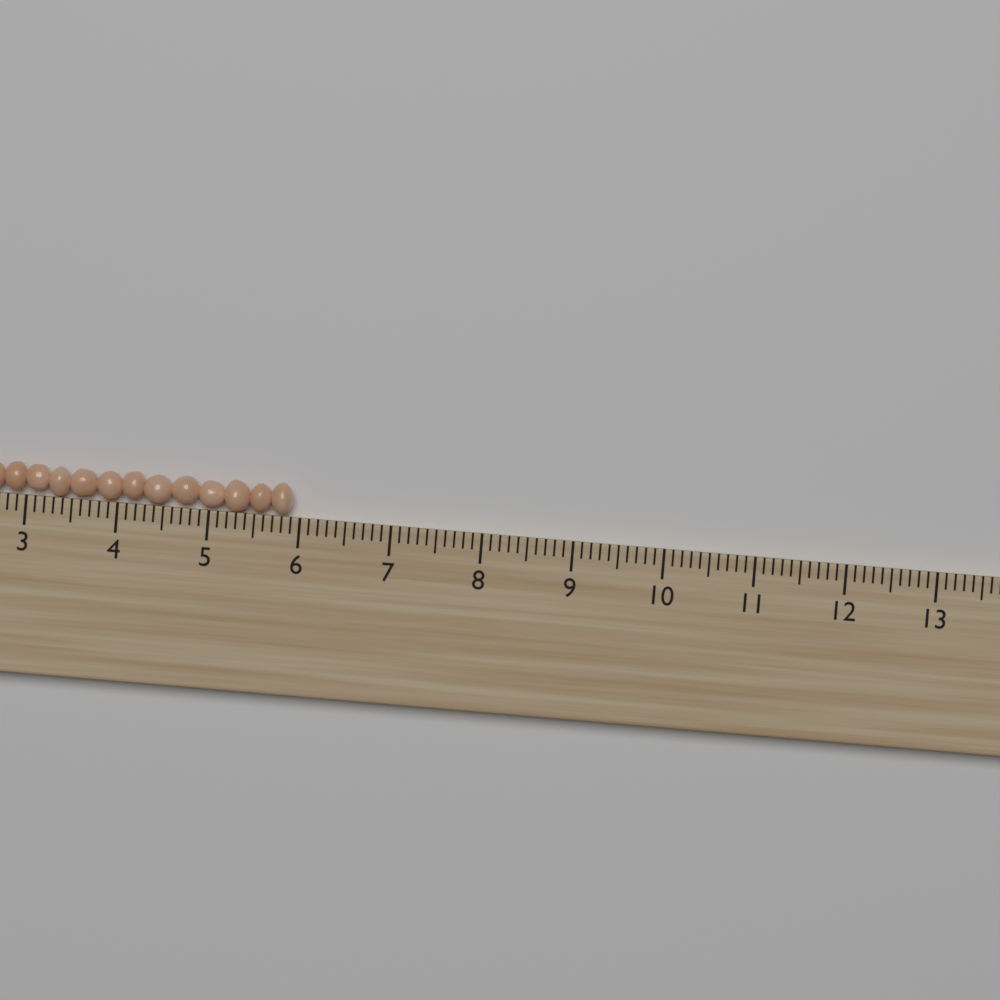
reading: 5.9 (no unit)
